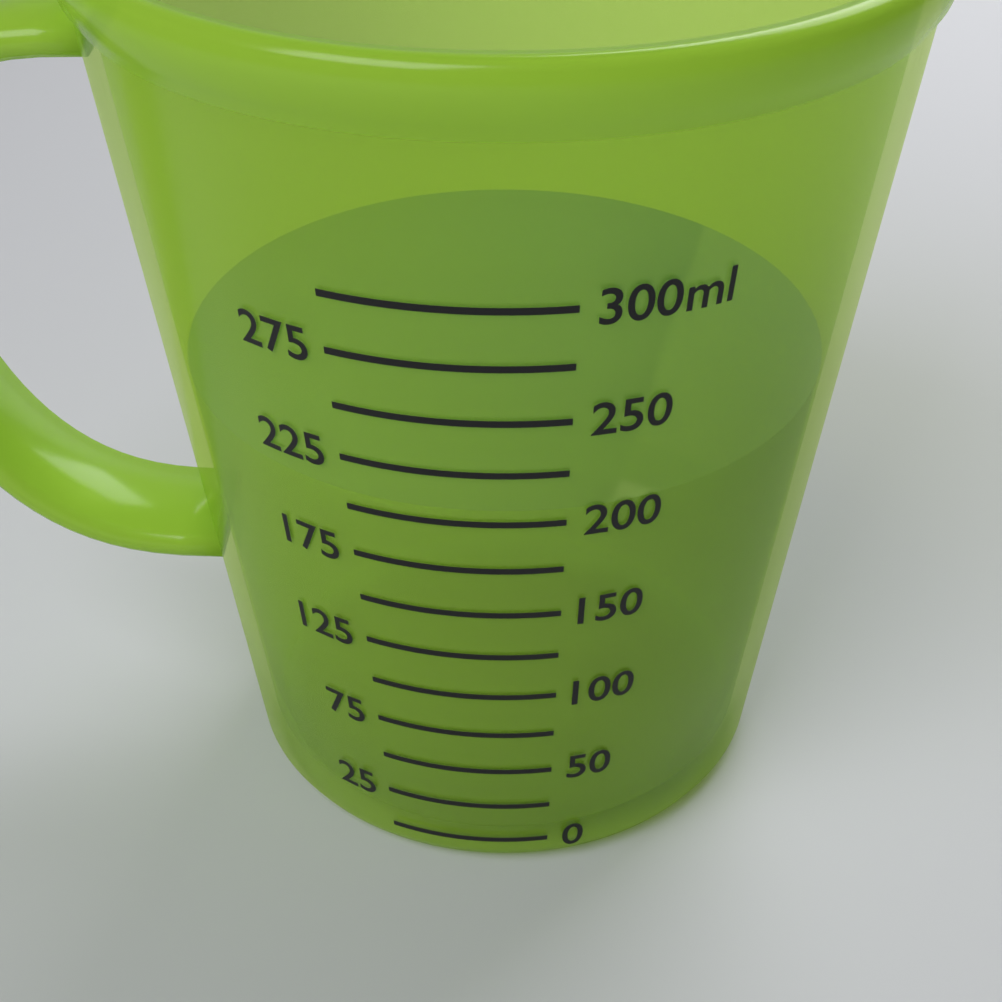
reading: 200 ml
